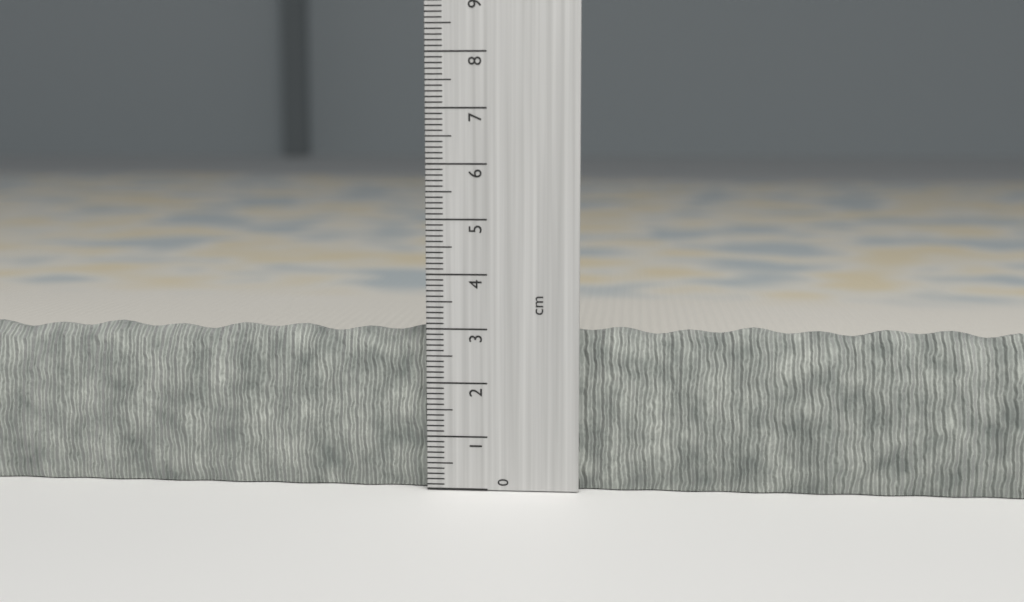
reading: 3.0 cm
